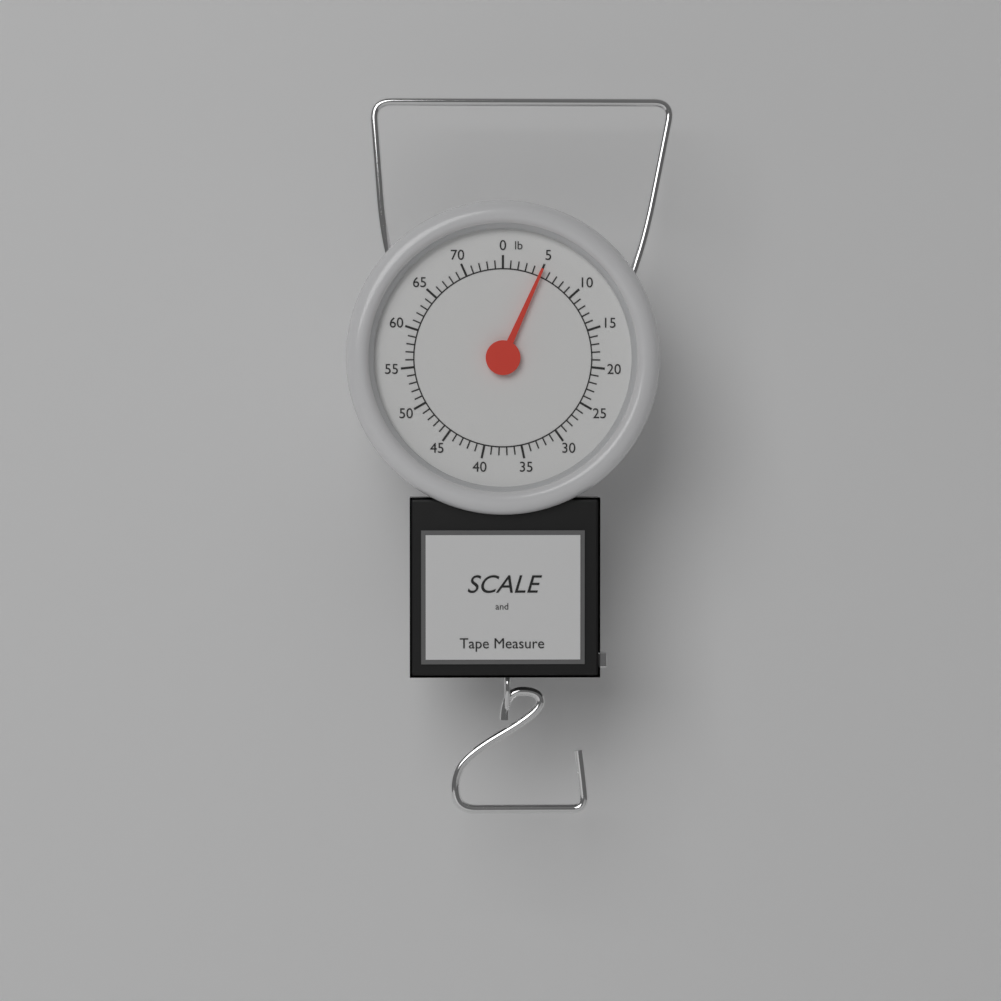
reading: 5 lb
